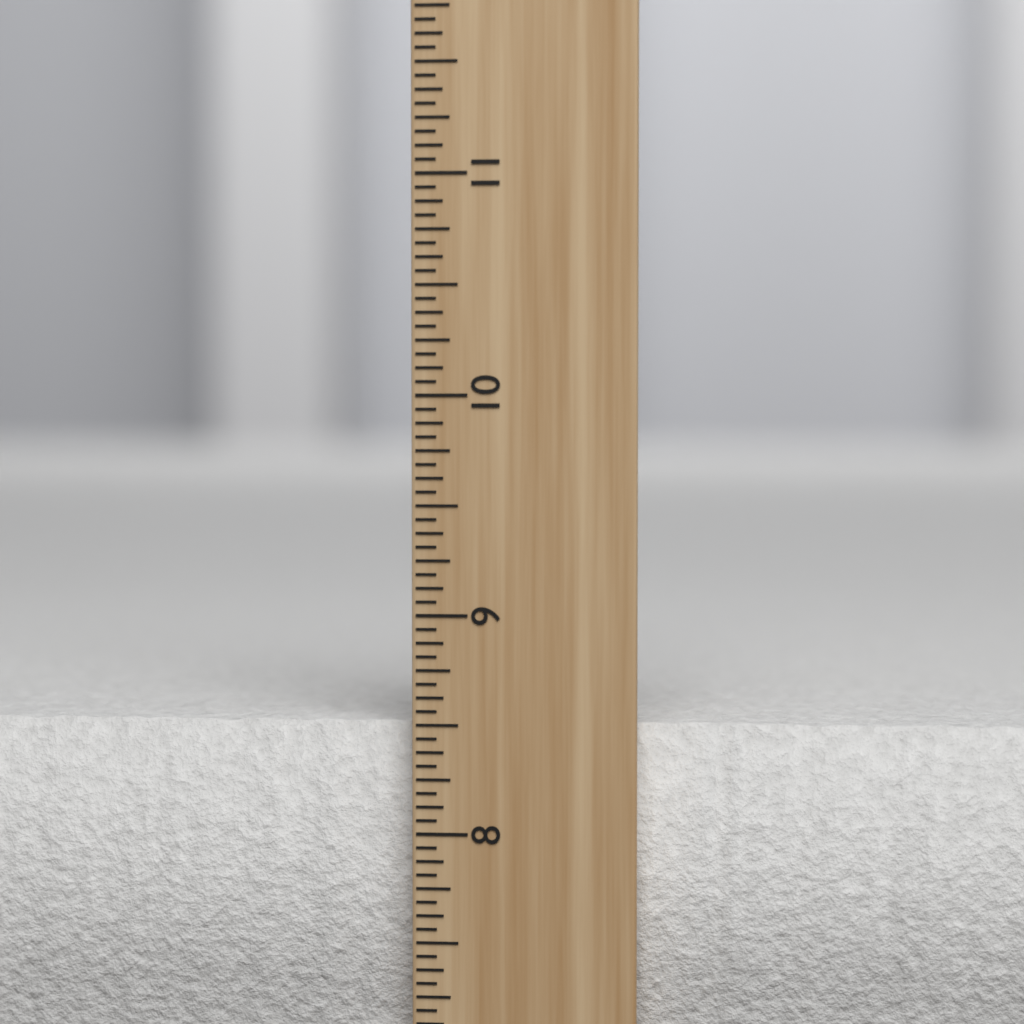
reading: 8.5000 inch
